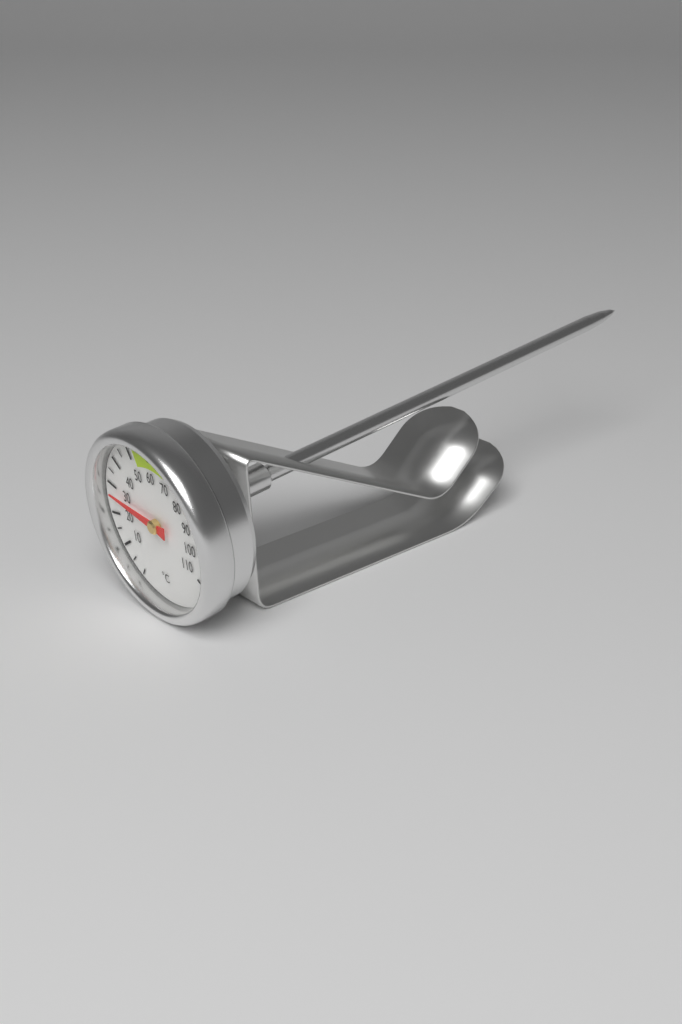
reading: 27 °C
